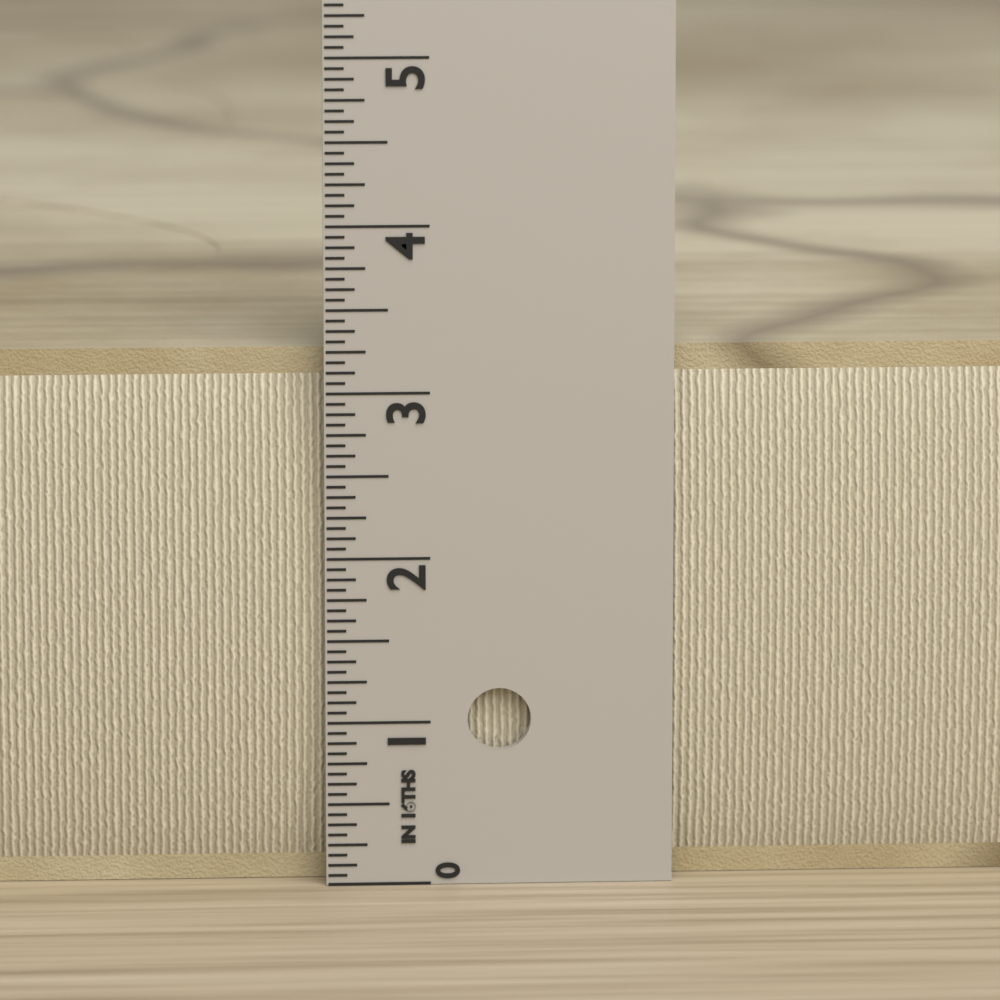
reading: 3.2500 in
